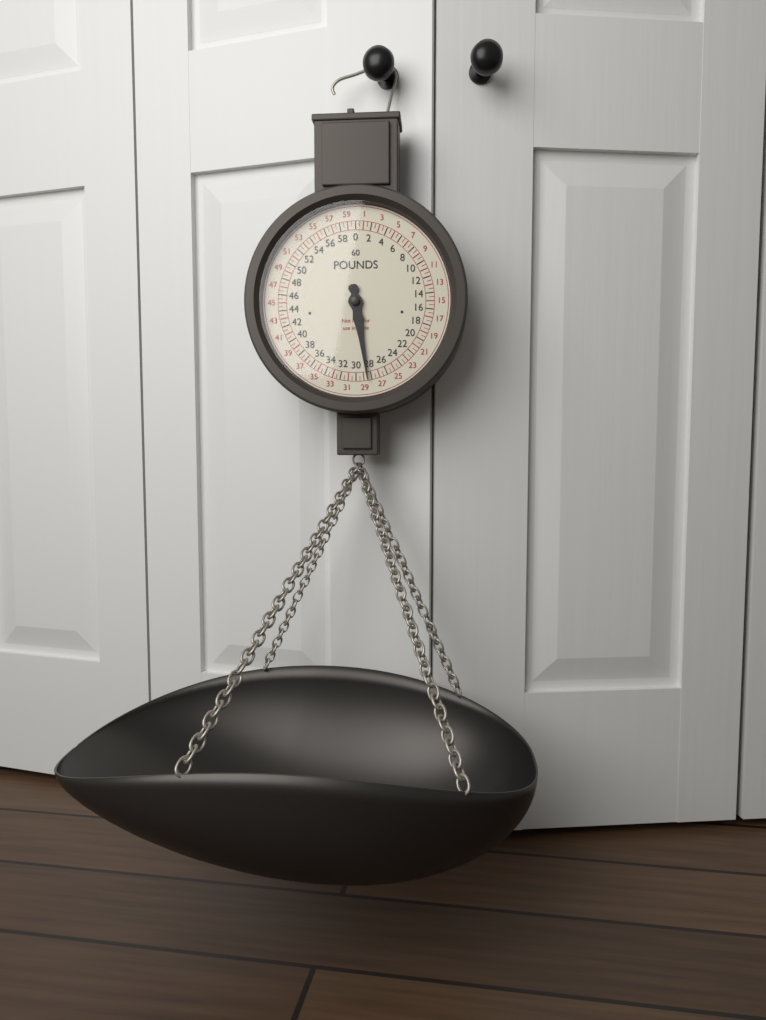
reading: 28.5 lb
